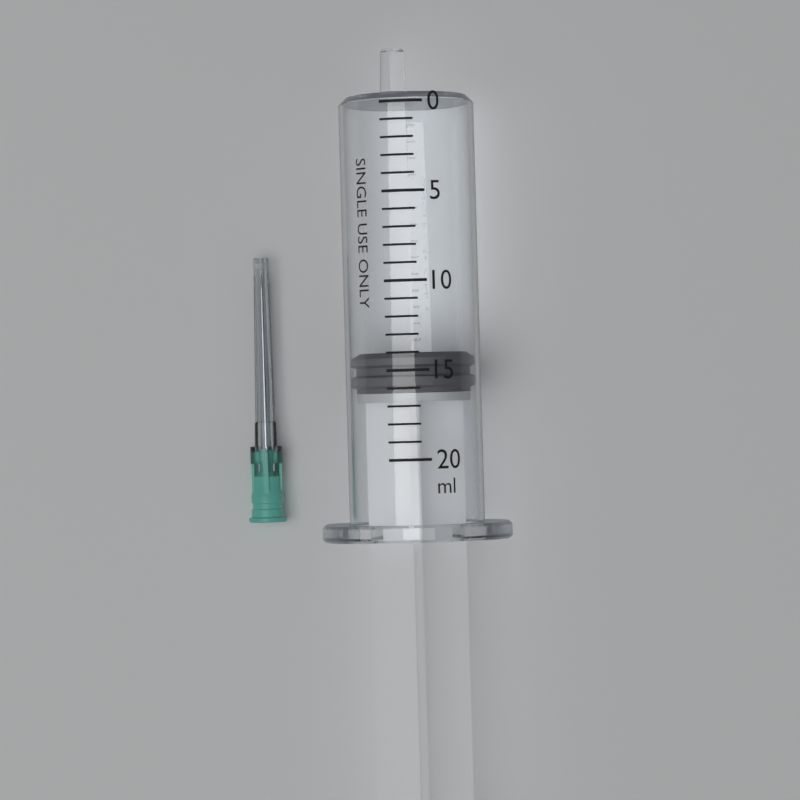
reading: 14 ml
